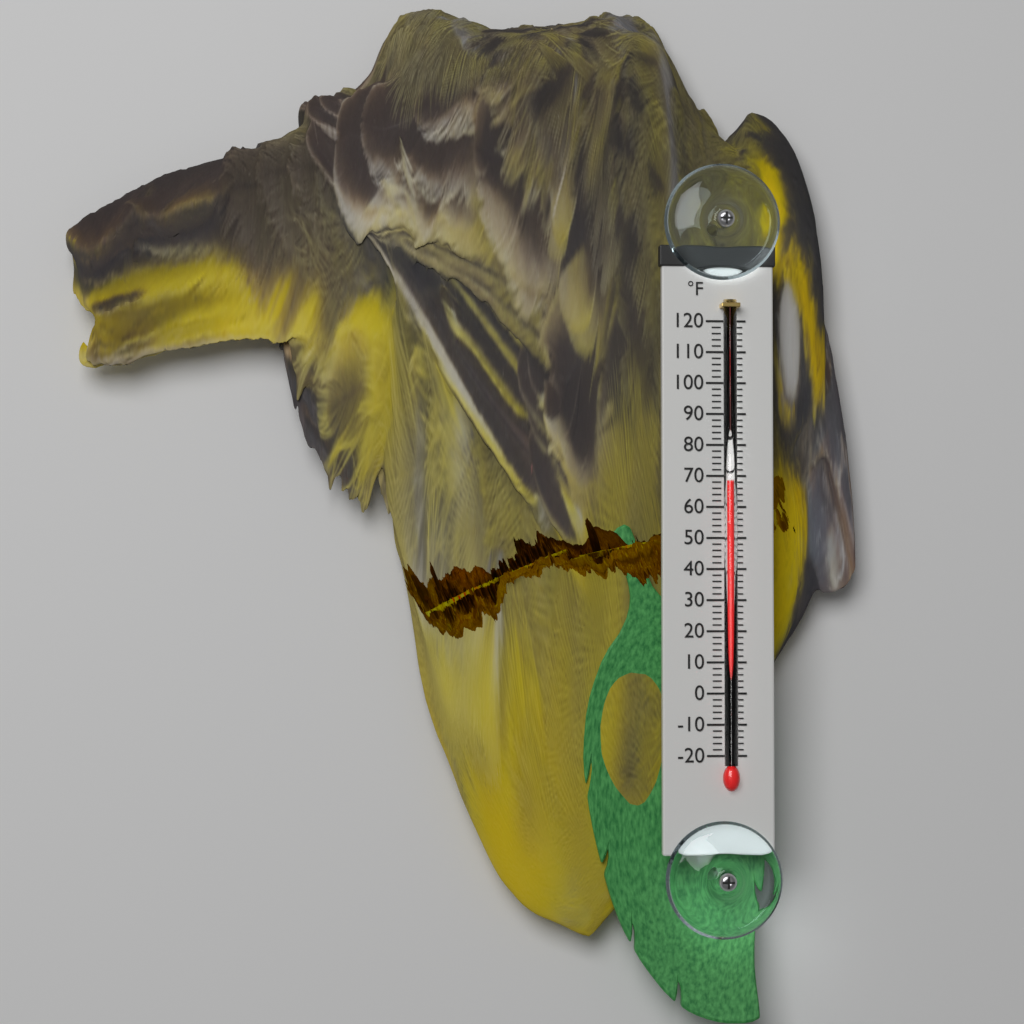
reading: 68 °F
